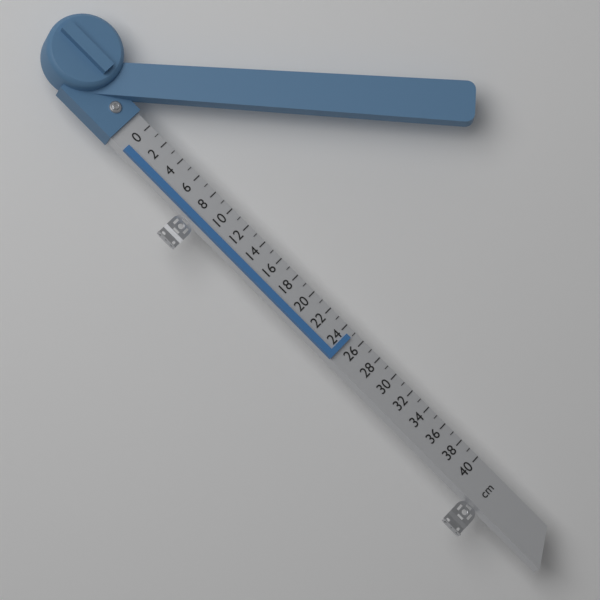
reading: 25 cm
